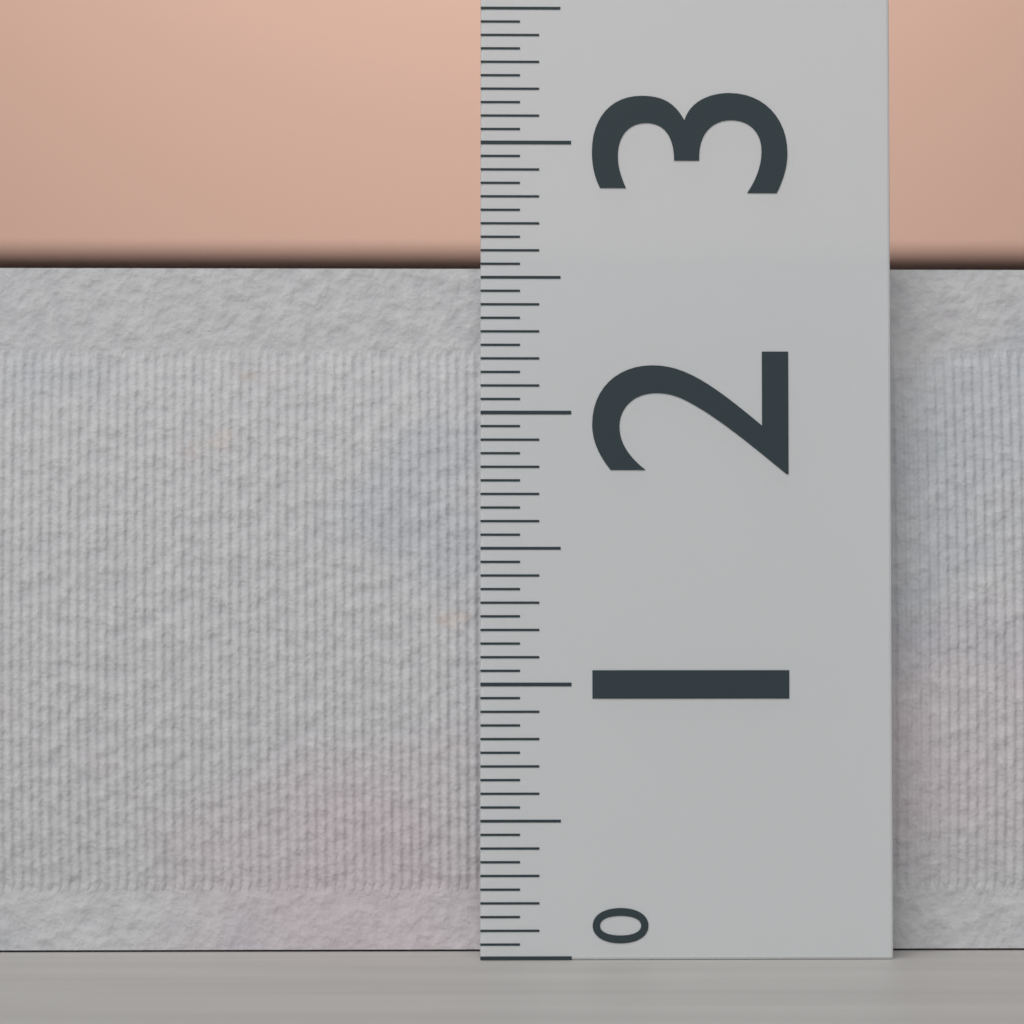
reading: 2.60 (no unit)
